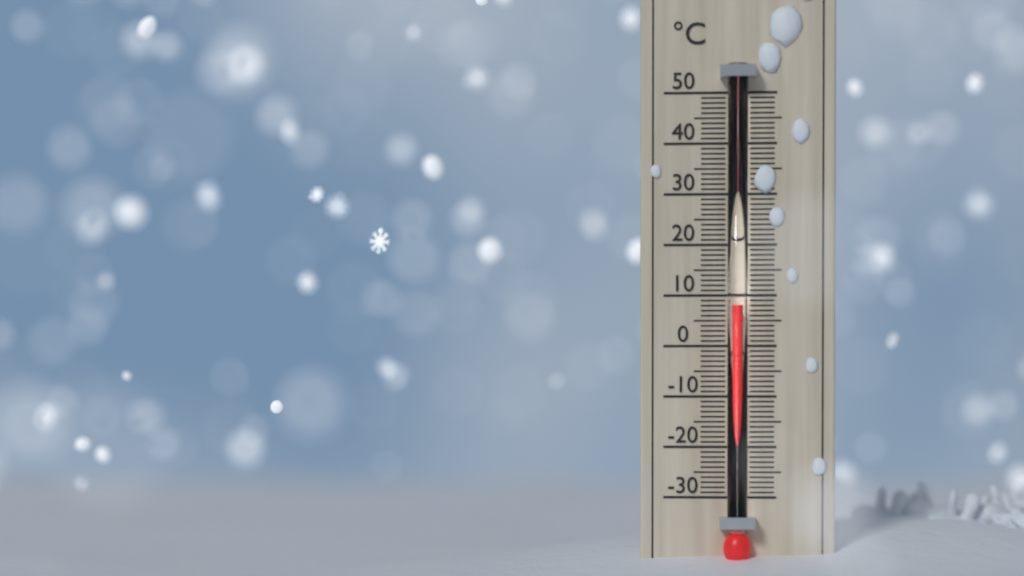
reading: 8 °C
